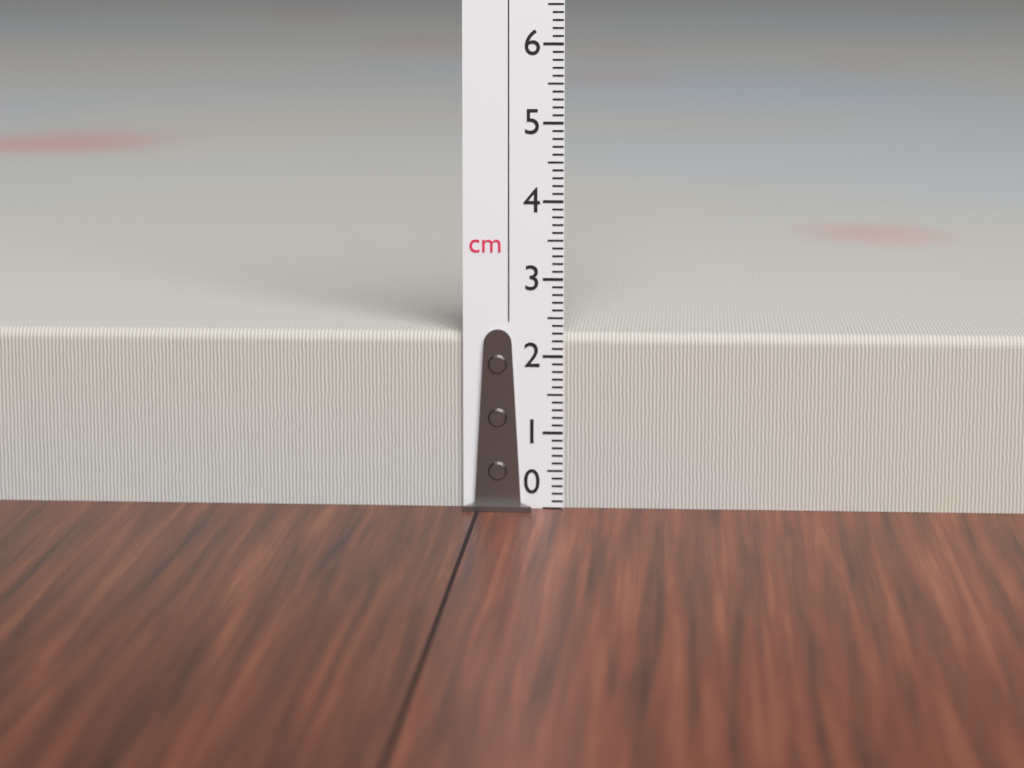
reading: 2.3 cm
